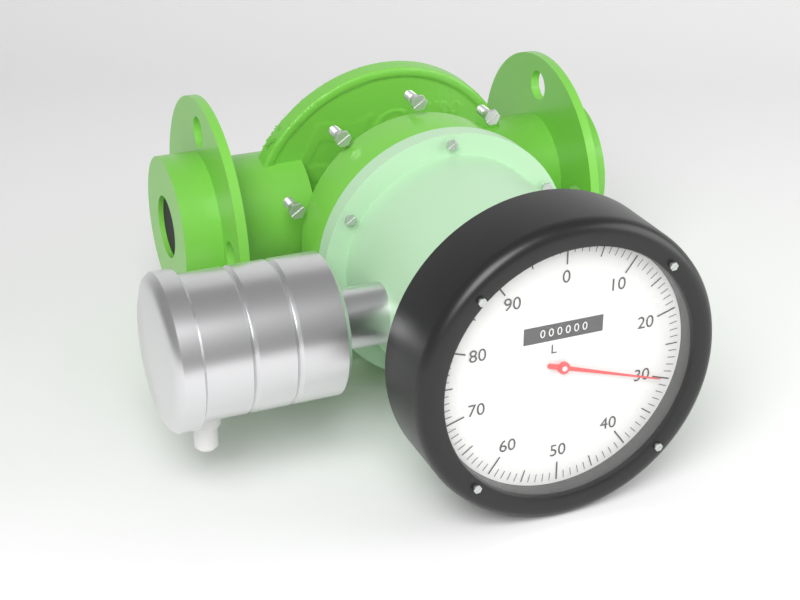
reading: 30 L
